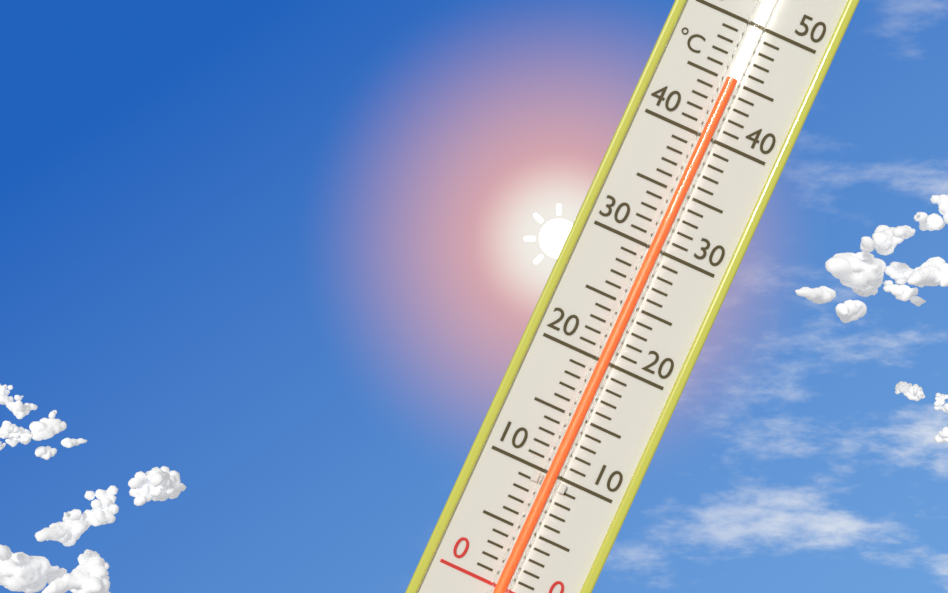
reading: 45 °C
